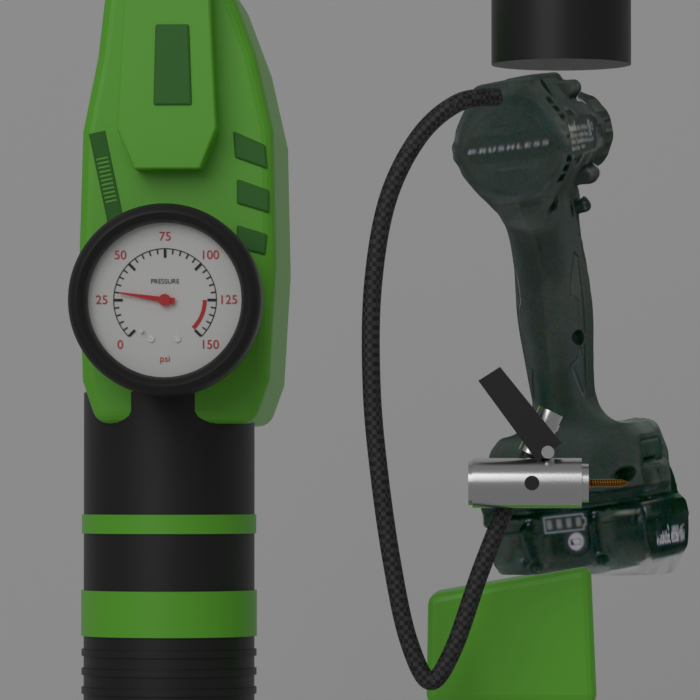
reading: 30 psi
